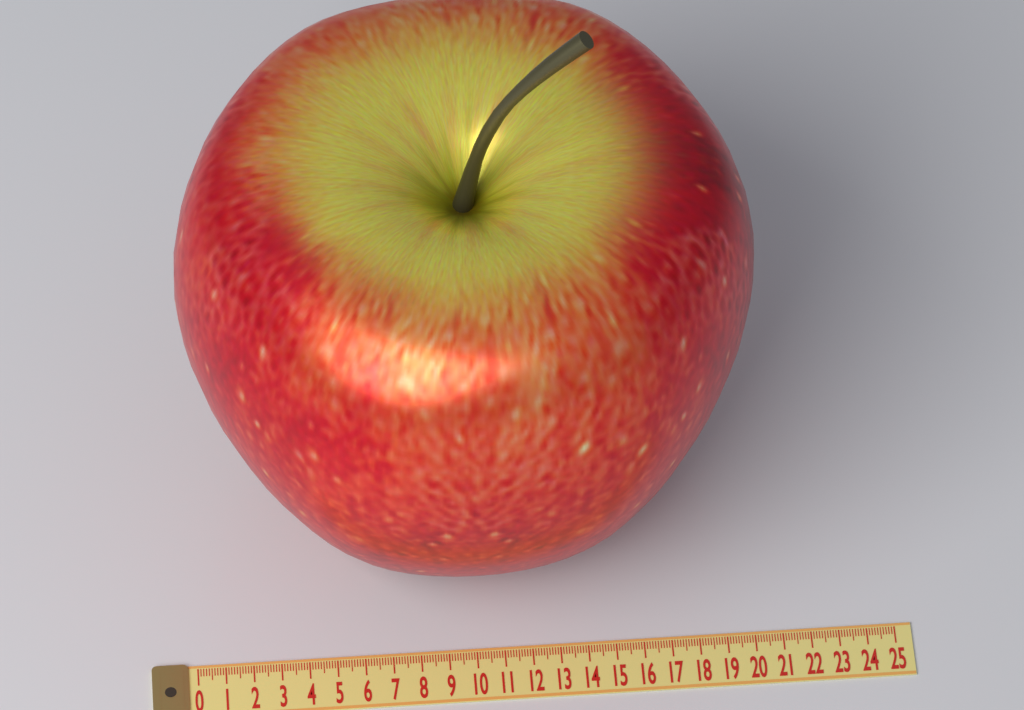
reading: 20.4 (no unit)
